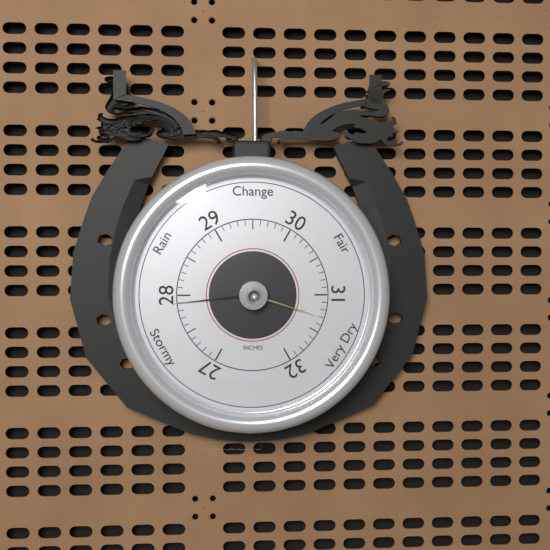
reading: 27.9 inHg
